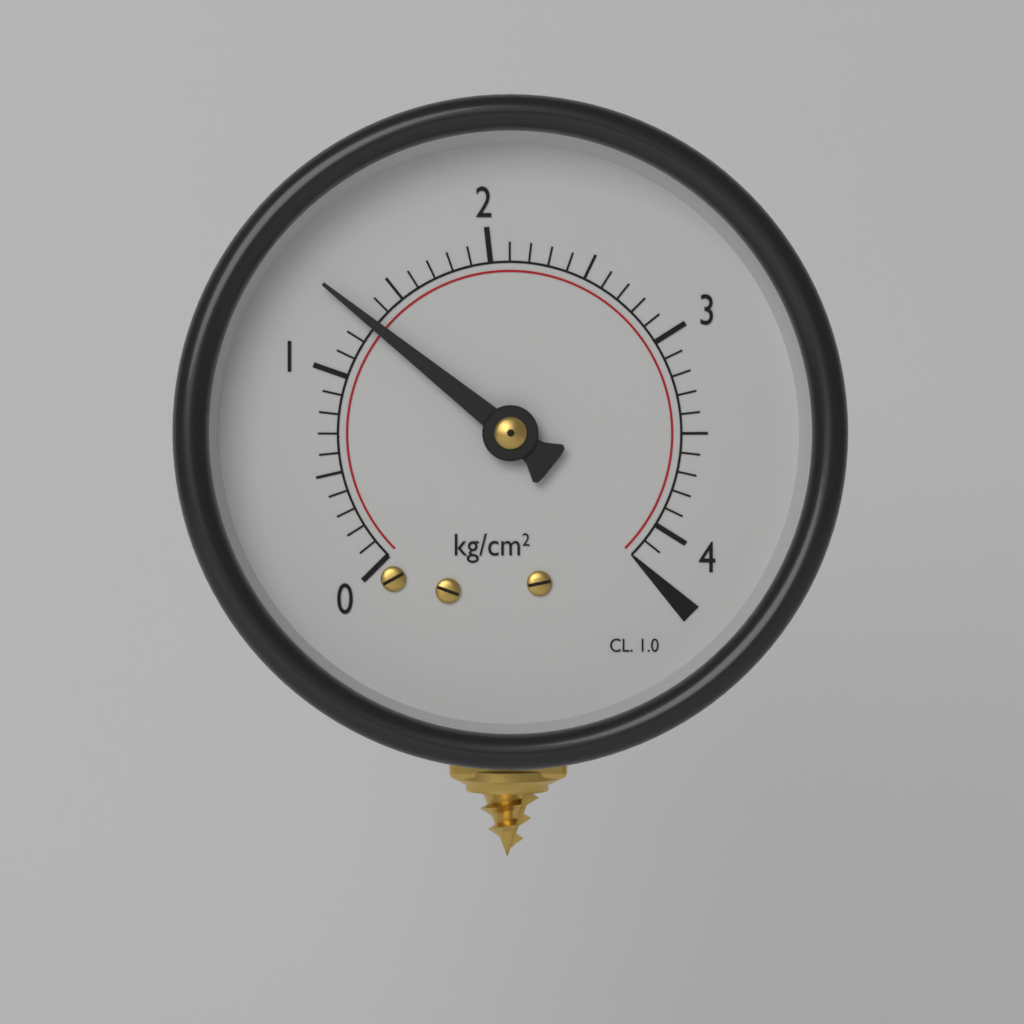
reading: 1.3 kg/cm²
